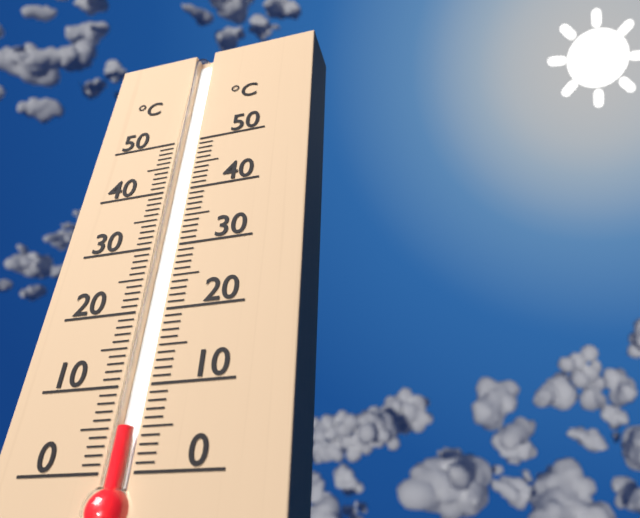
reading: 5 °C
